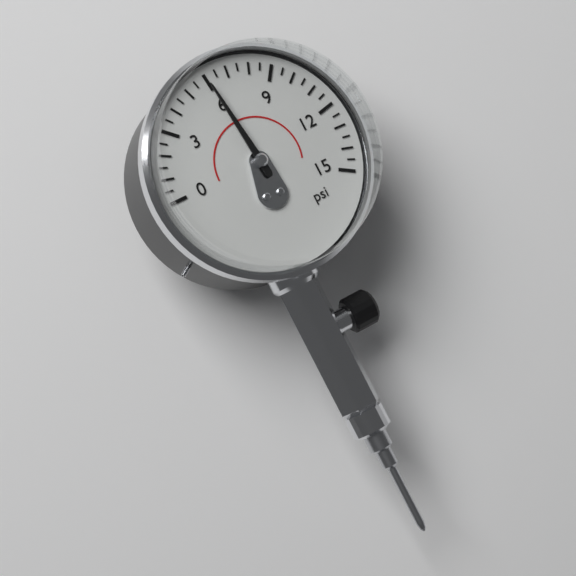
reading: 6.0 psi
